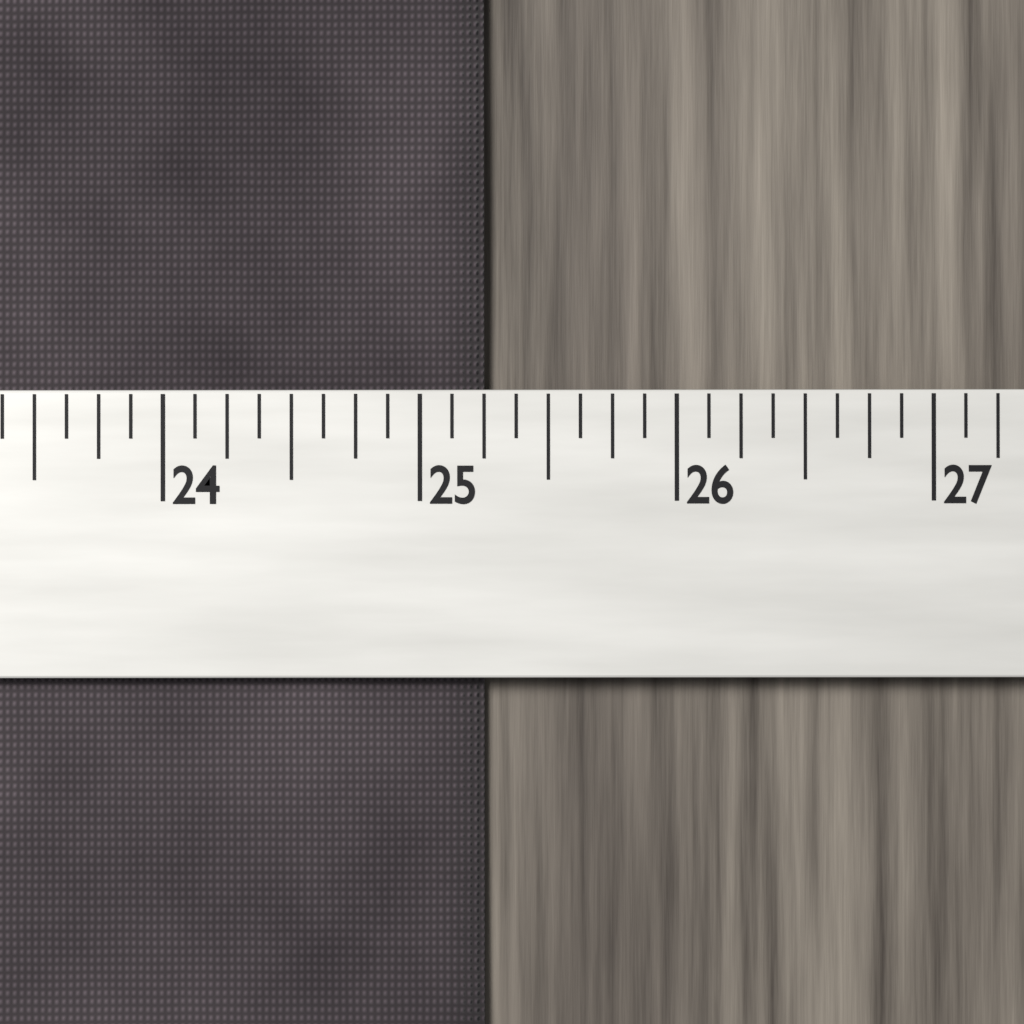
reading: 25.250 (no unit)
